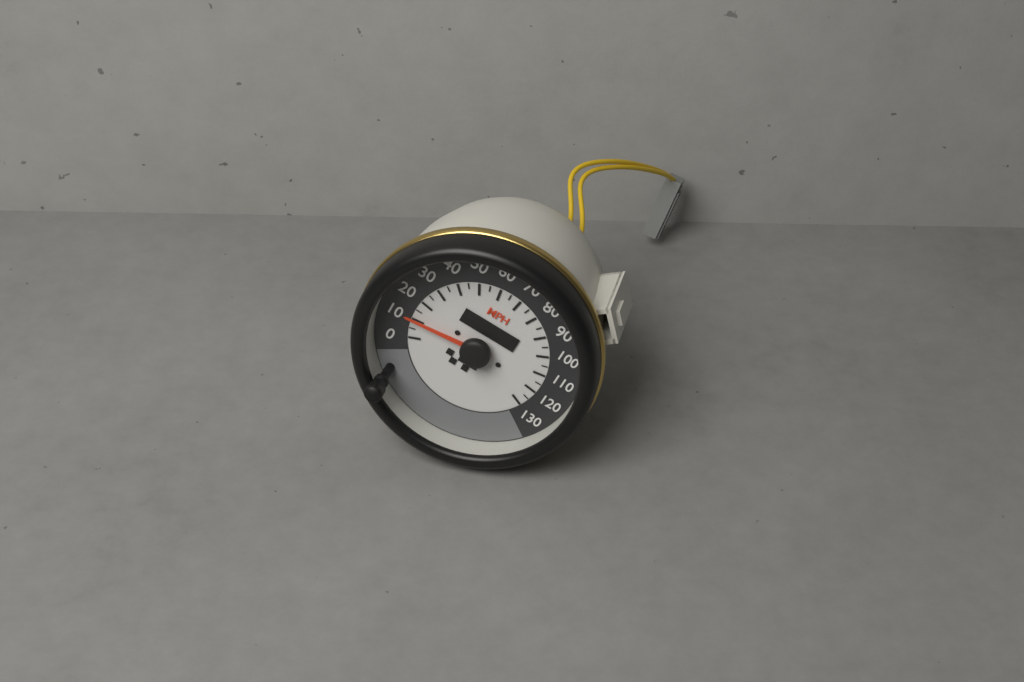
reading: 10 MPH
